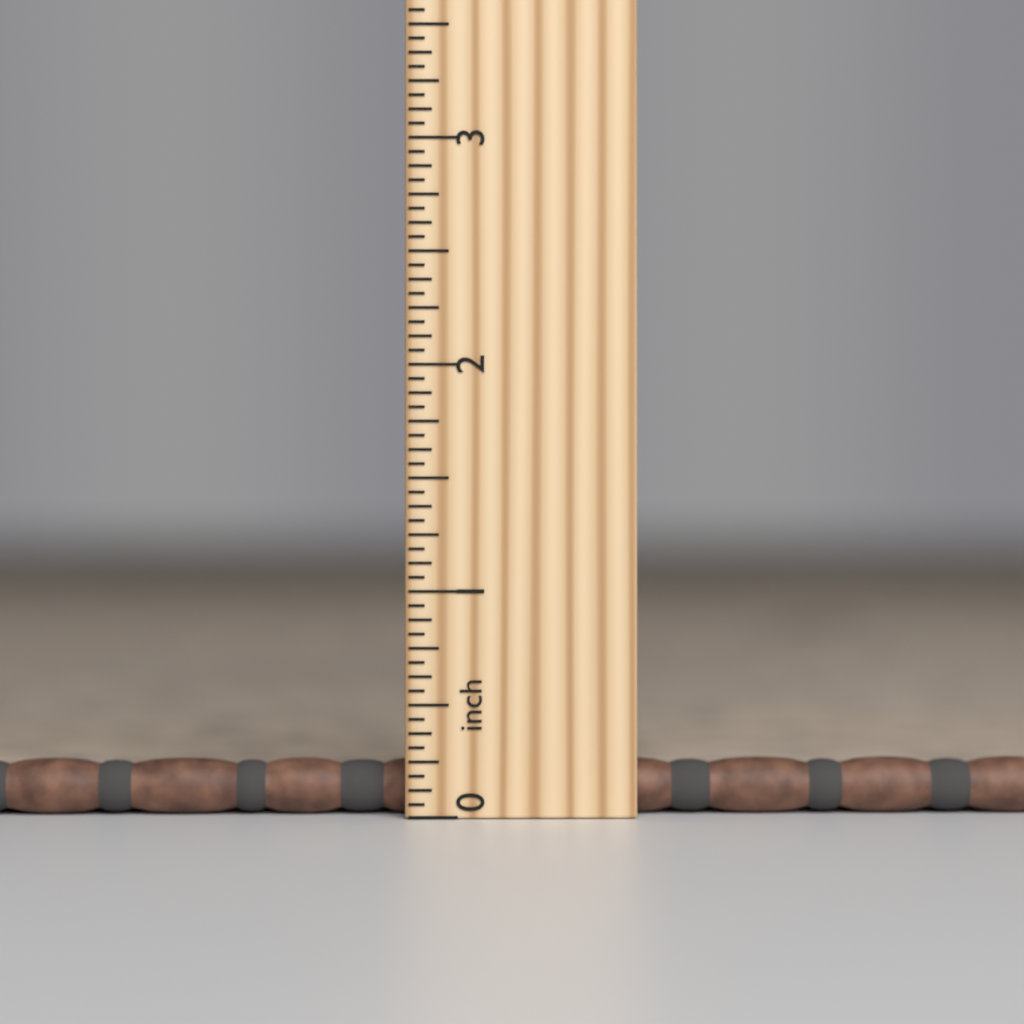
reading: 0.2500 inch
